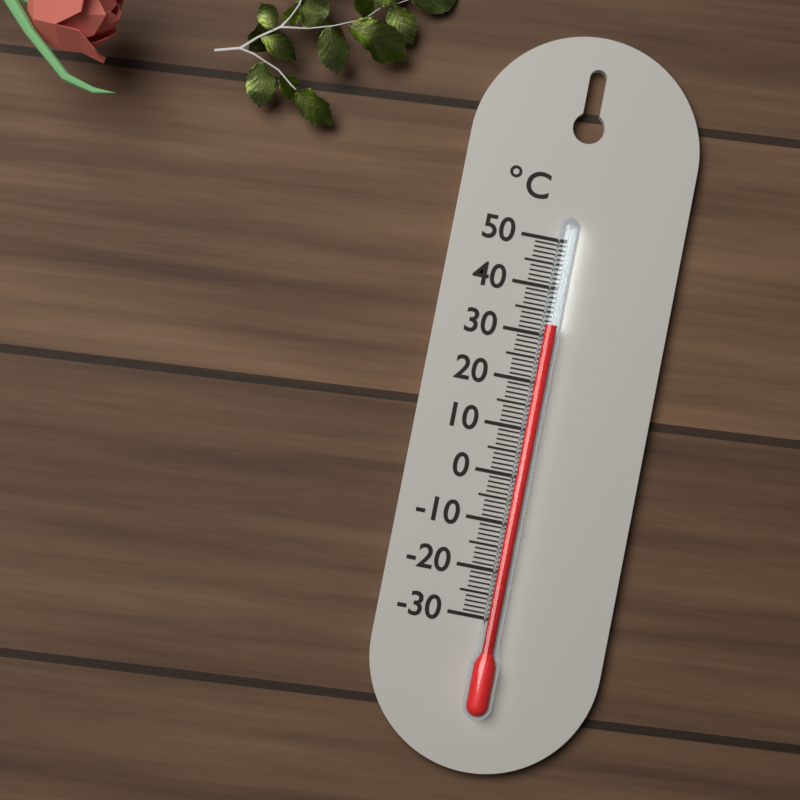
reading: 32 °C
